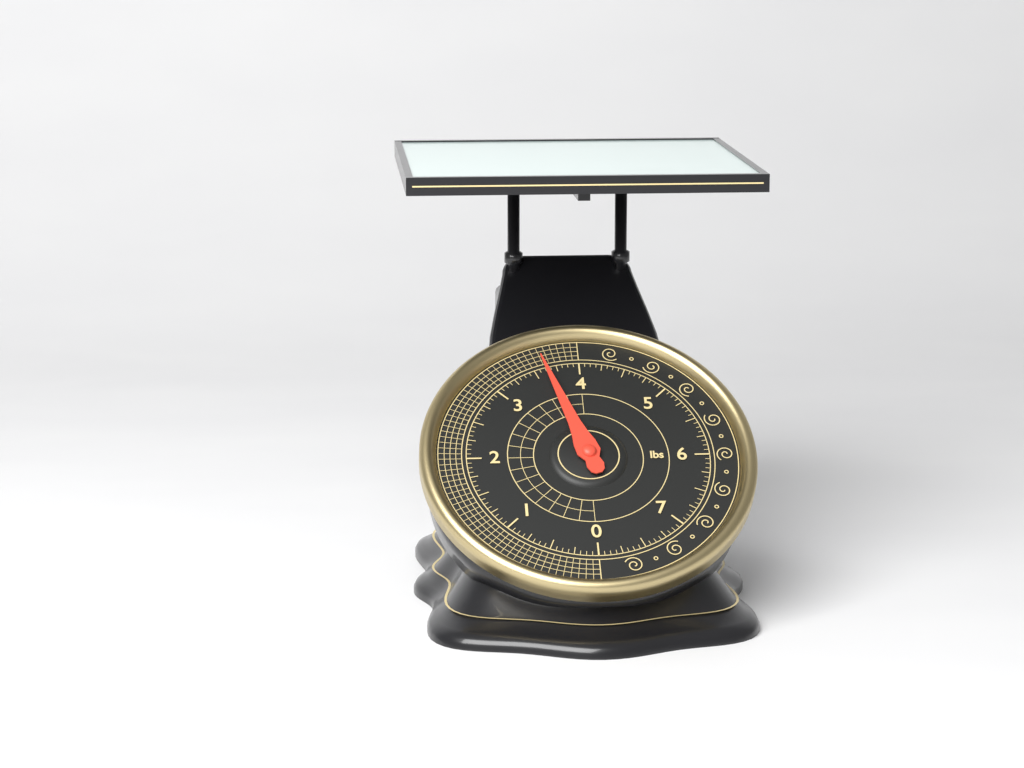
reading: 3.6250 lbs
